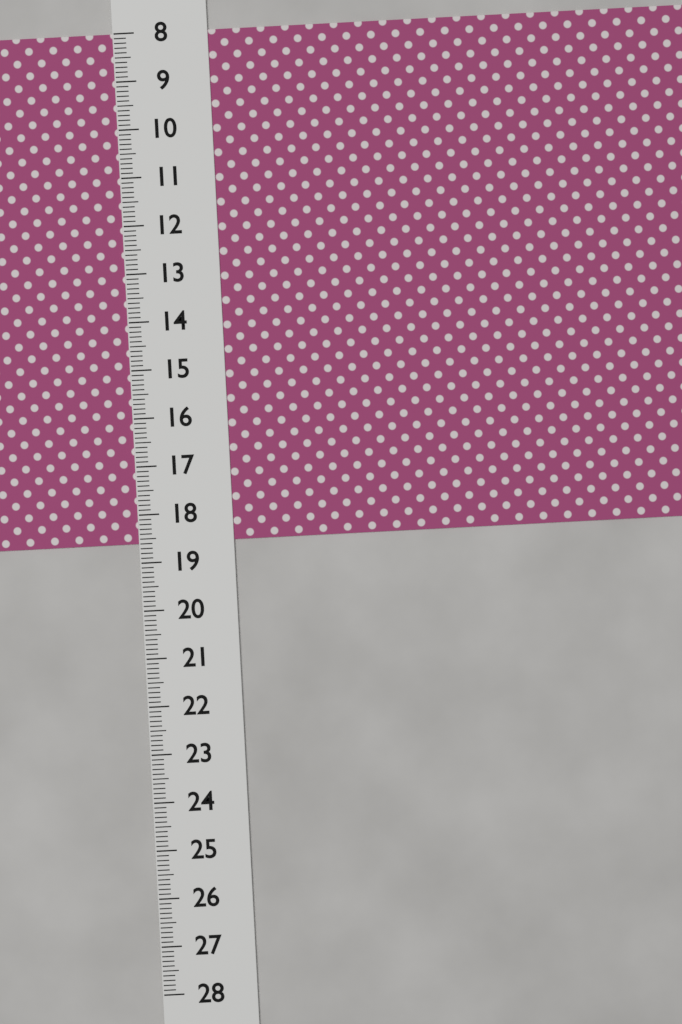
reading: 18.6 (no unit)
